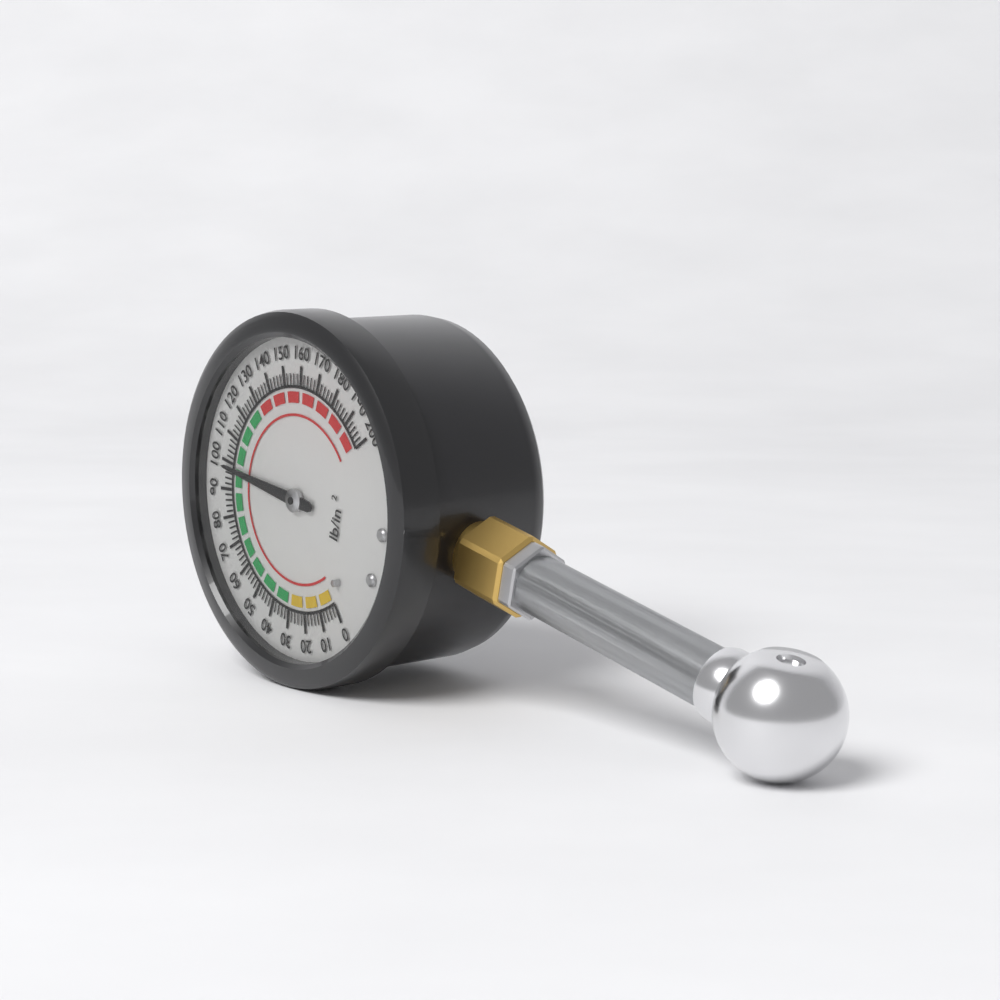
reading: 98 psi
